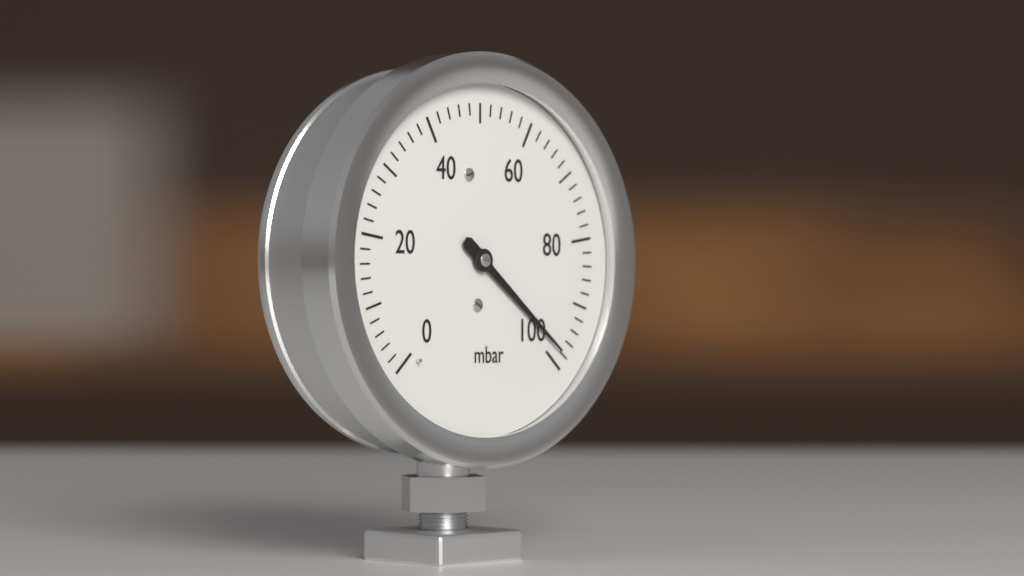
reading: 98 mbar
